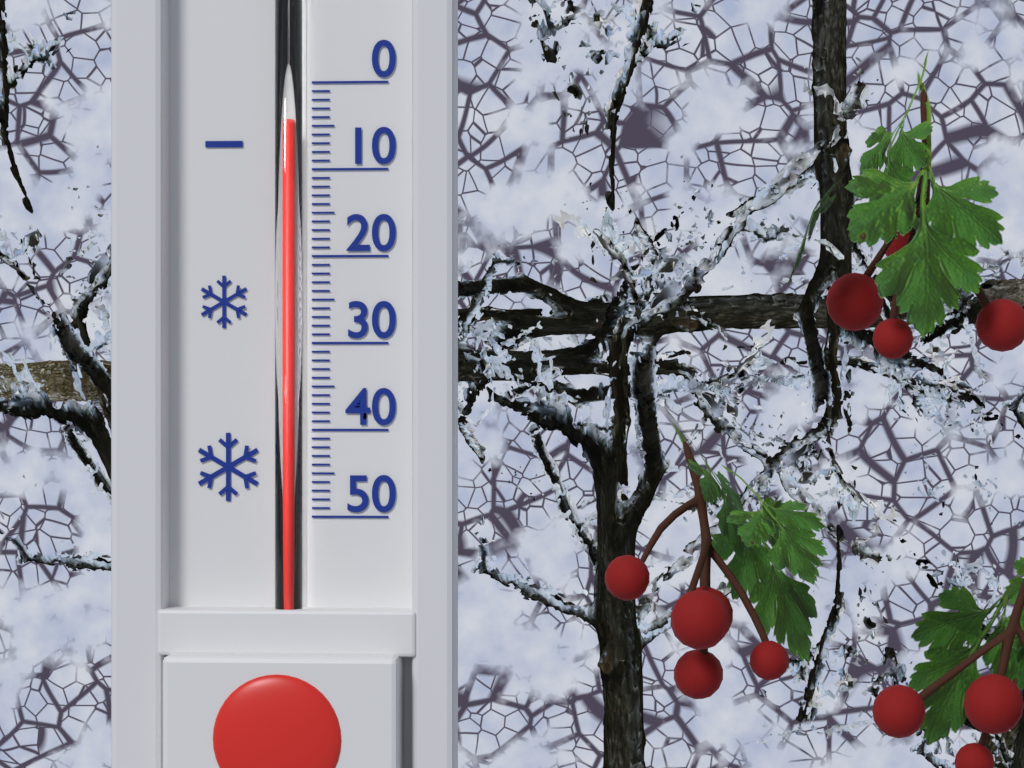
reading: 5 (no unit)
